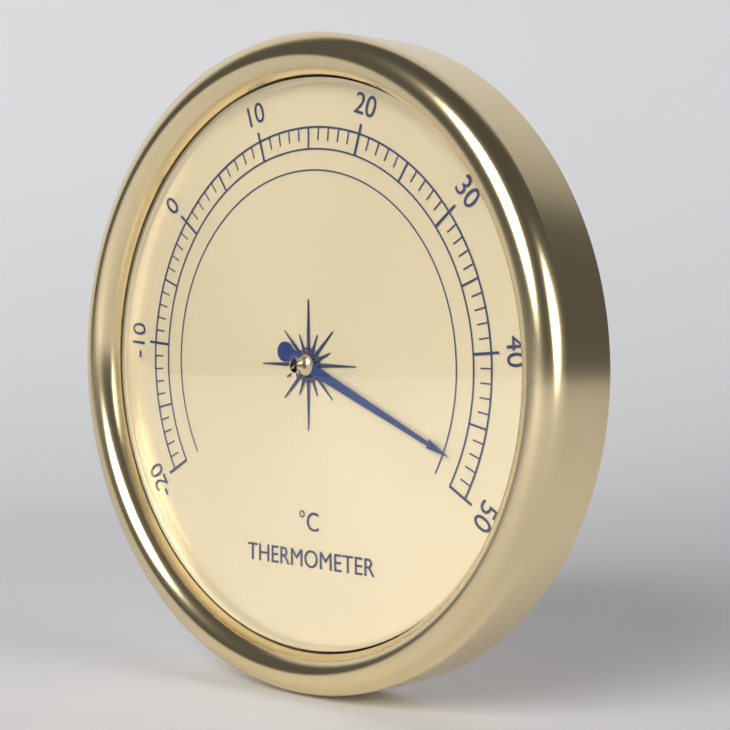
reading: 48 °C
